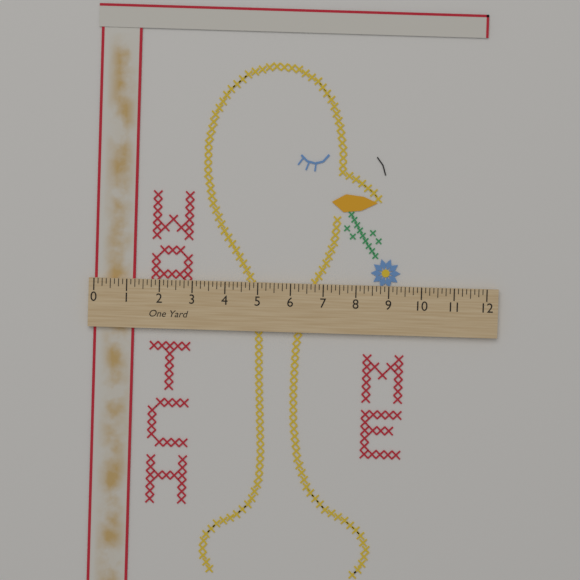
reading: 1.250 in
